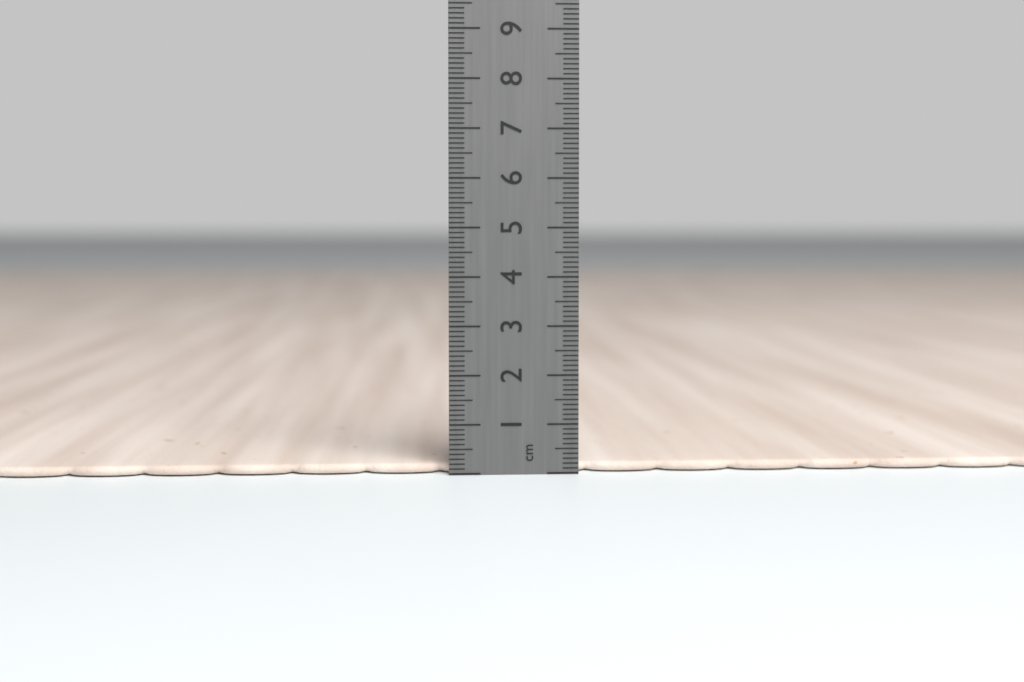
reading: 0.2 cm
